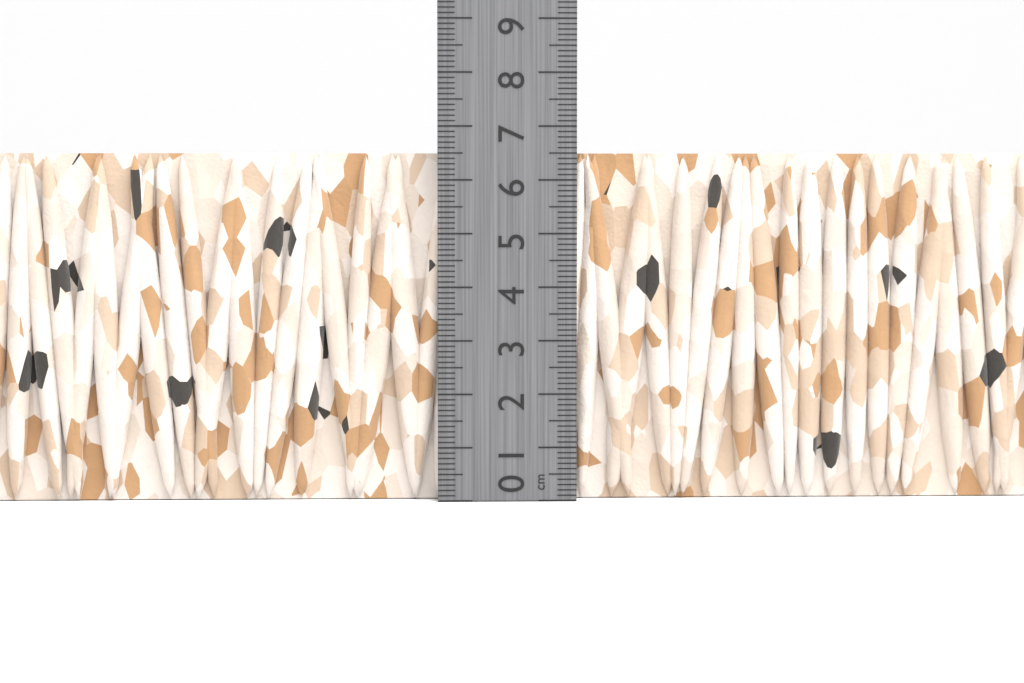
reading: 6.5 cm
